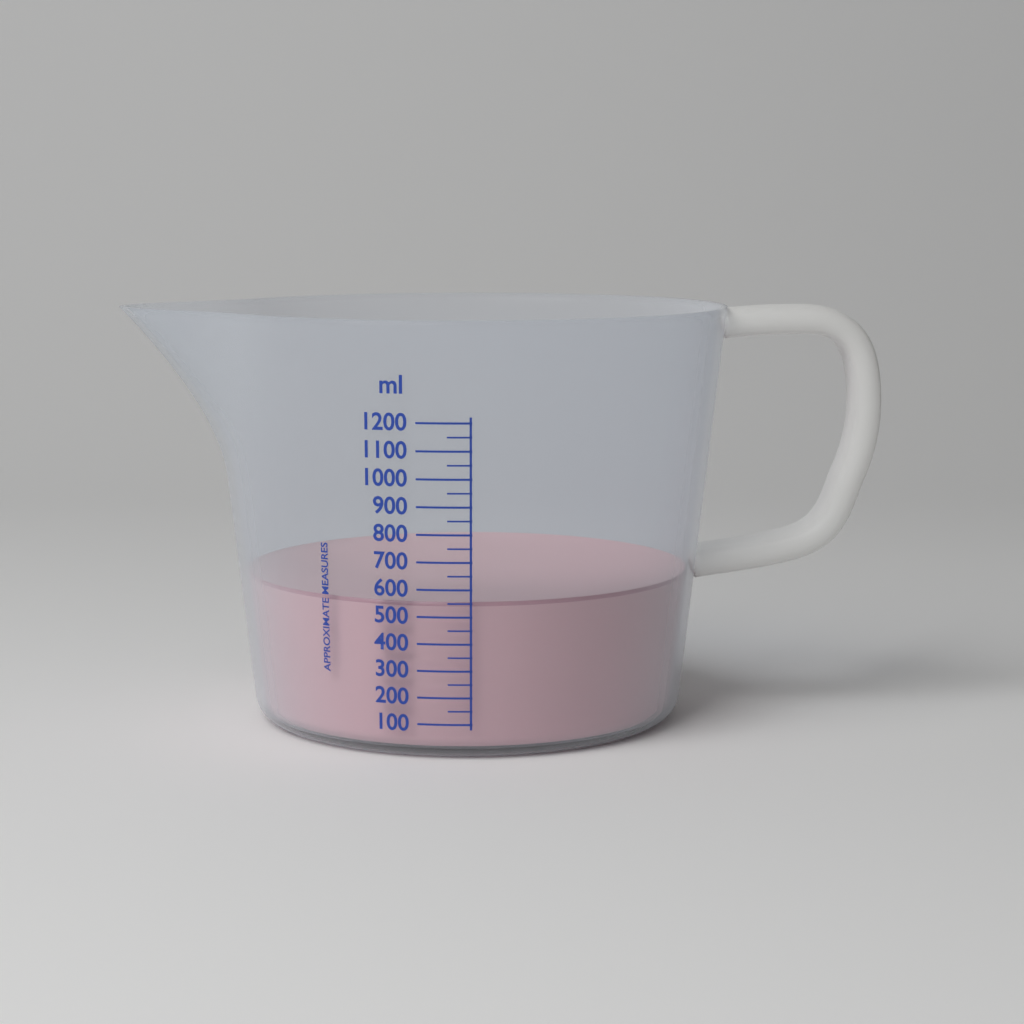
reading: 550 ml
